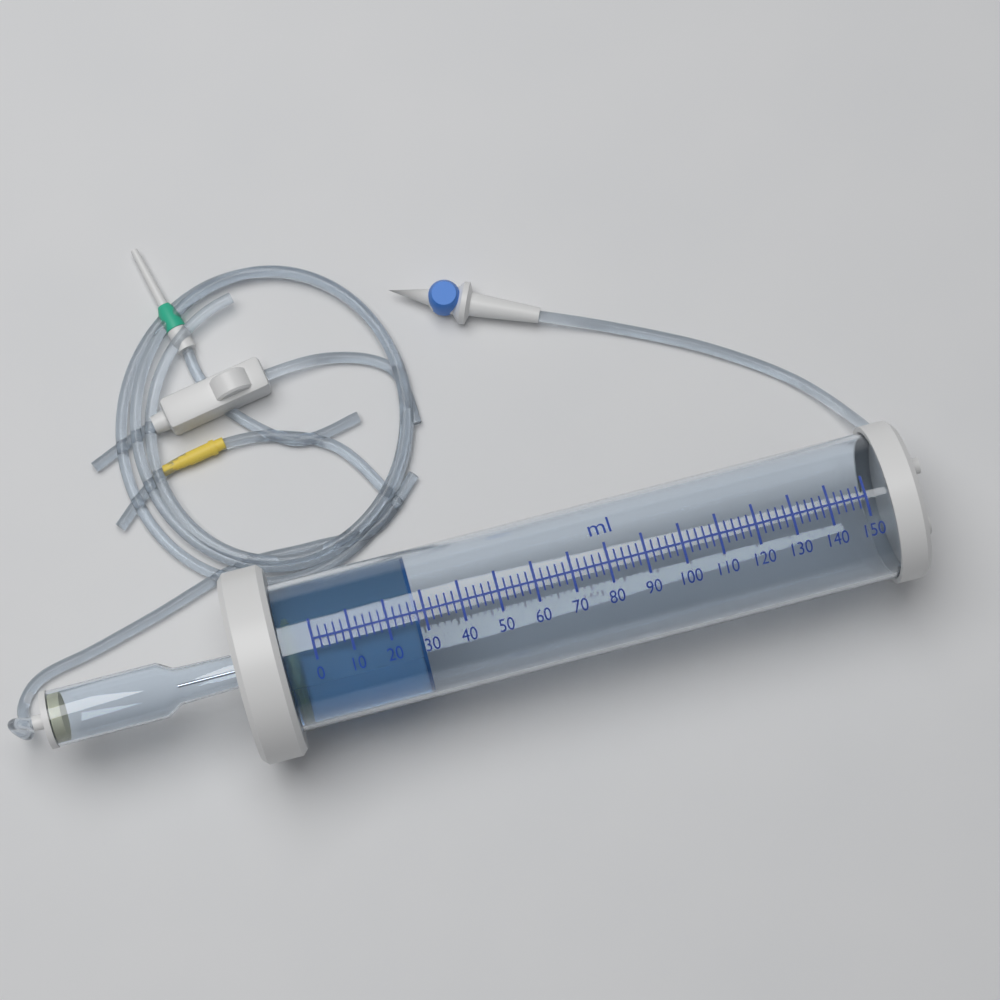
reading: 28 ml
